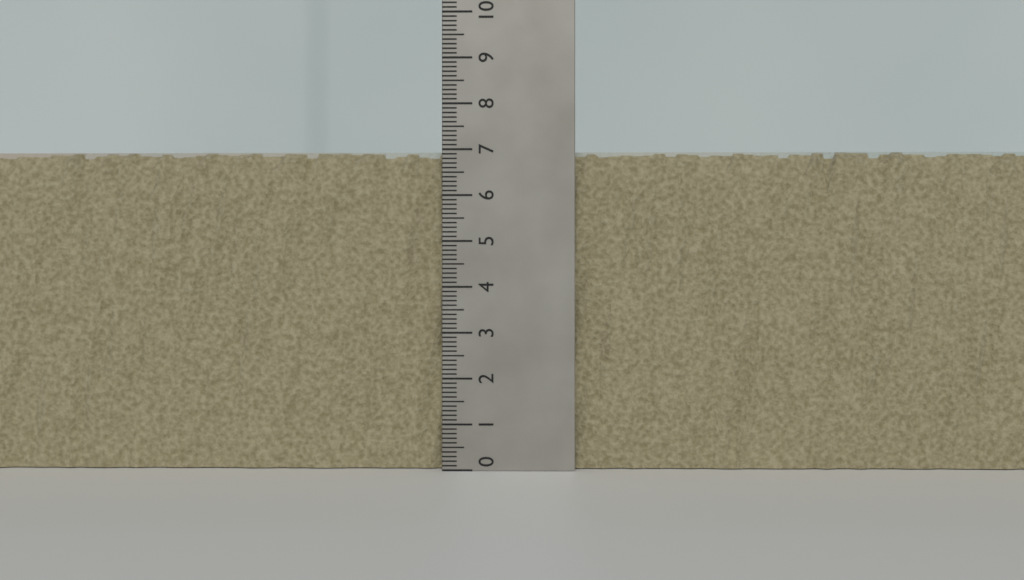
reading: 7.0 (no unit)
